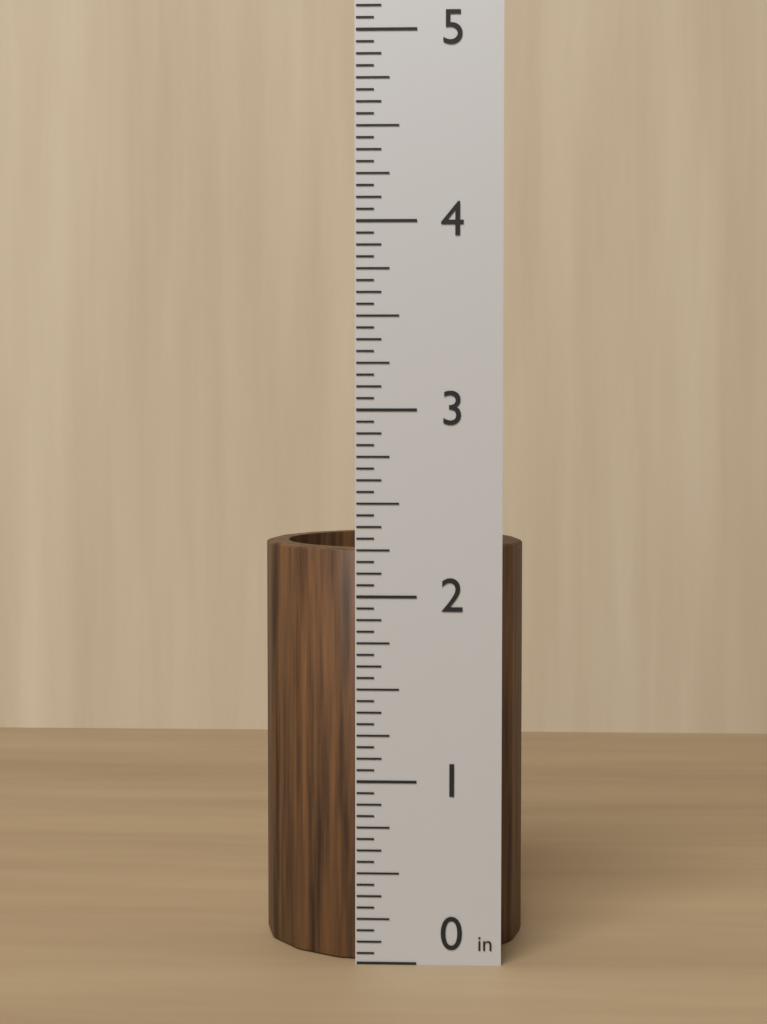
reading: 2.2500 in
